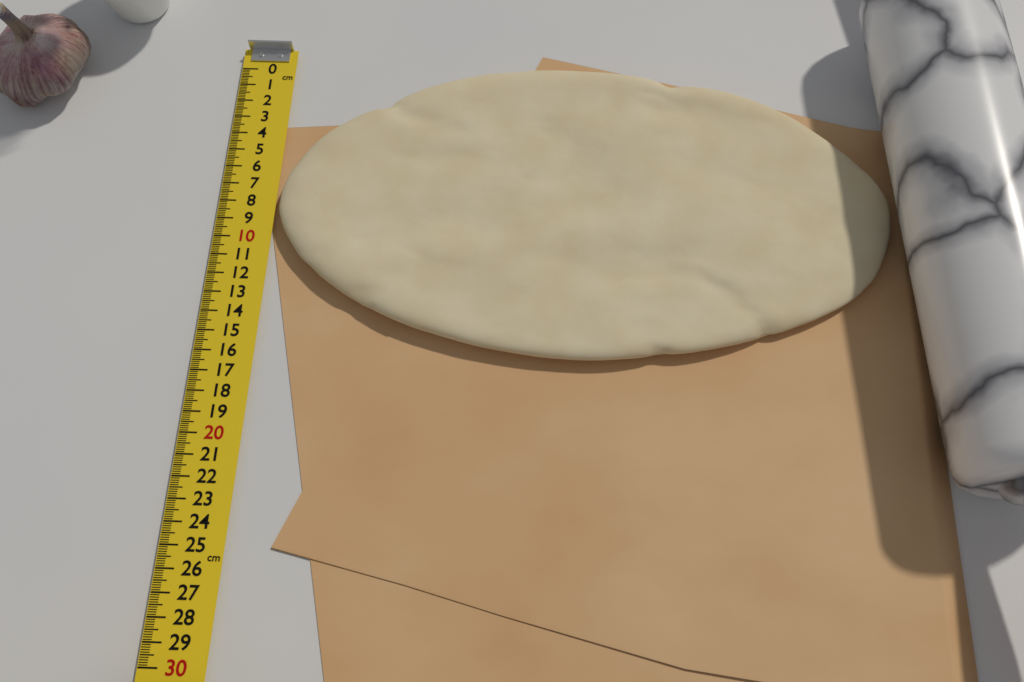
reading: 16.1 cm
